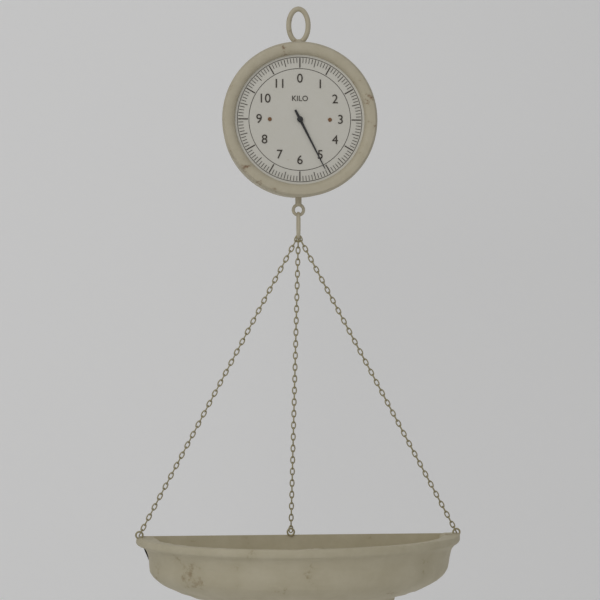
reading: 5.1 kg
